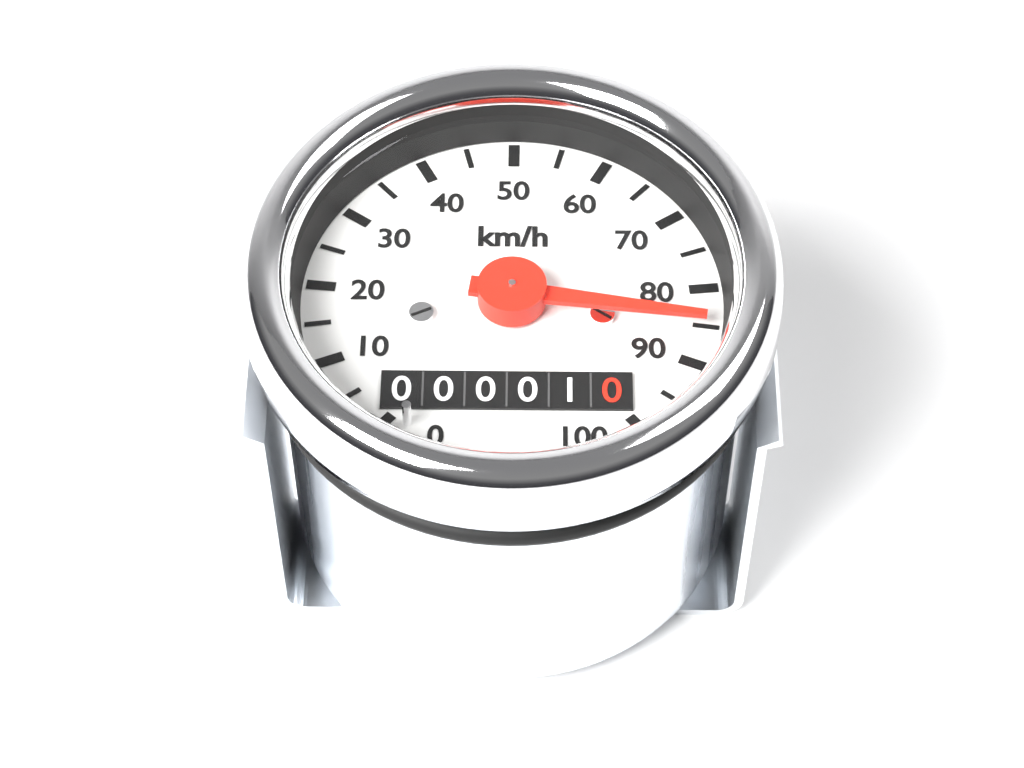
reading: 85 km/h
